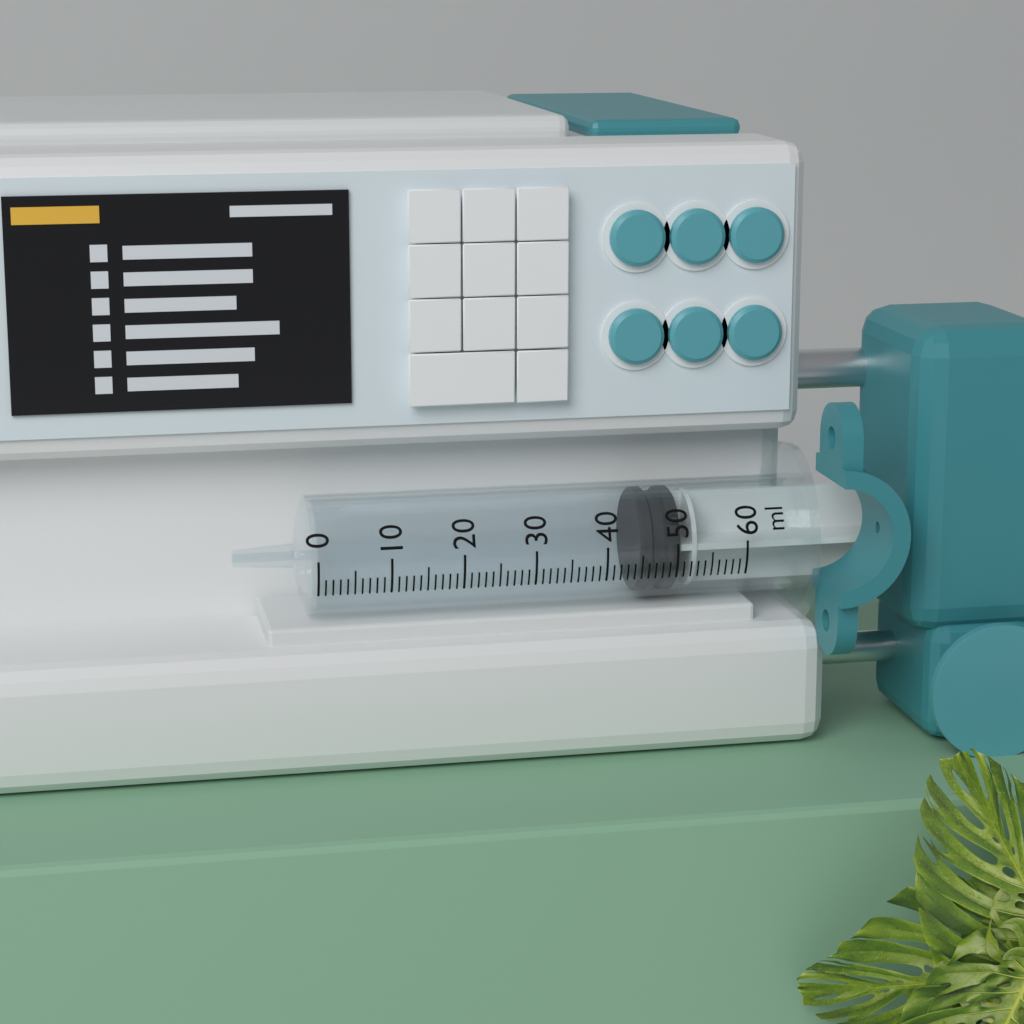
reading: 45 ml
